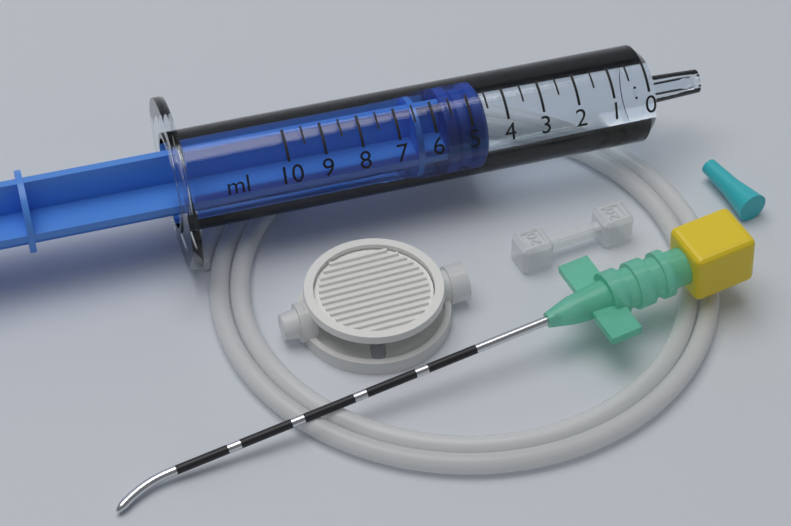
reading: 4.5 ml
